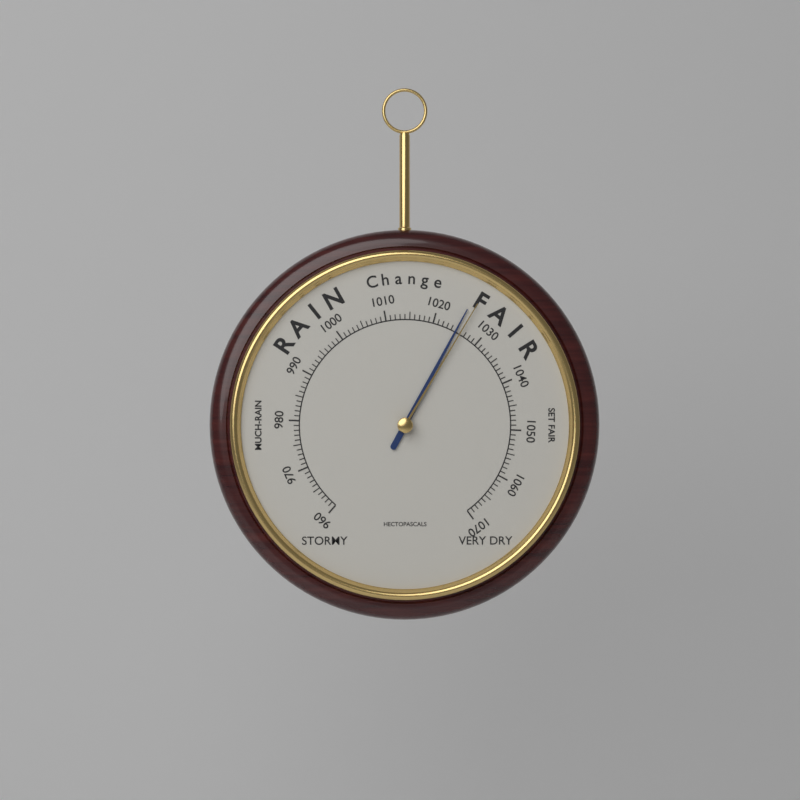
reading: 1025 hPa
